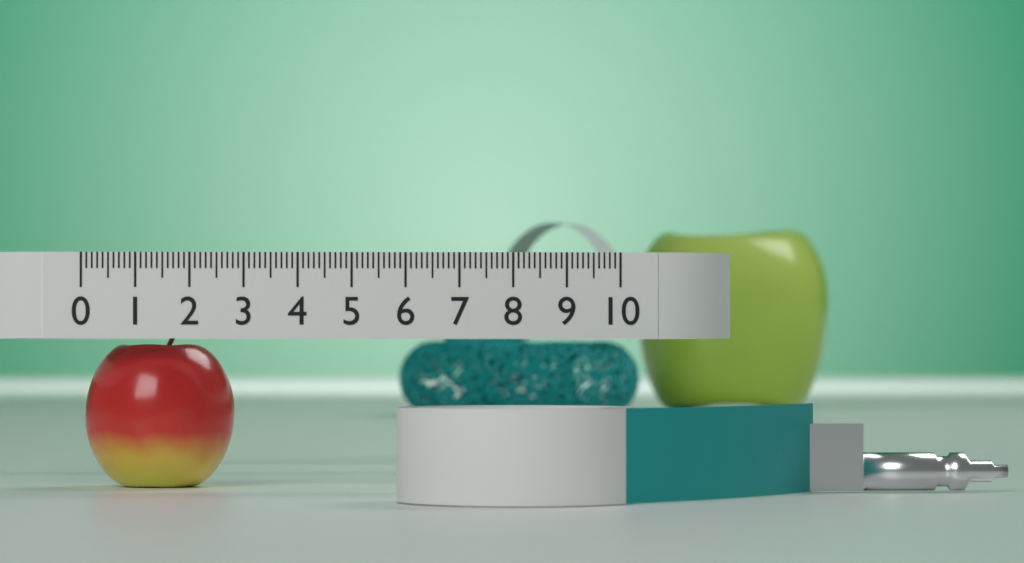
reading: 2.8 (no unit)
